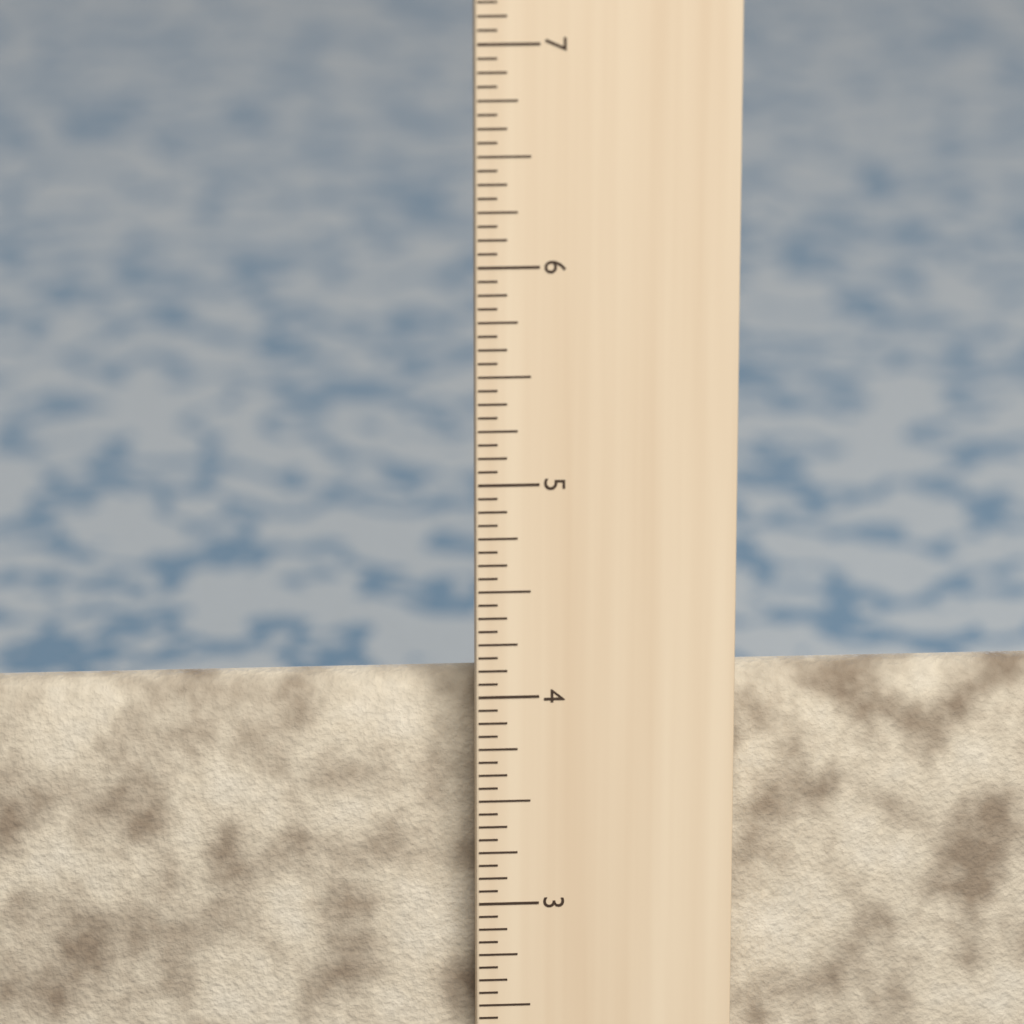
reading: 4.0000 in
